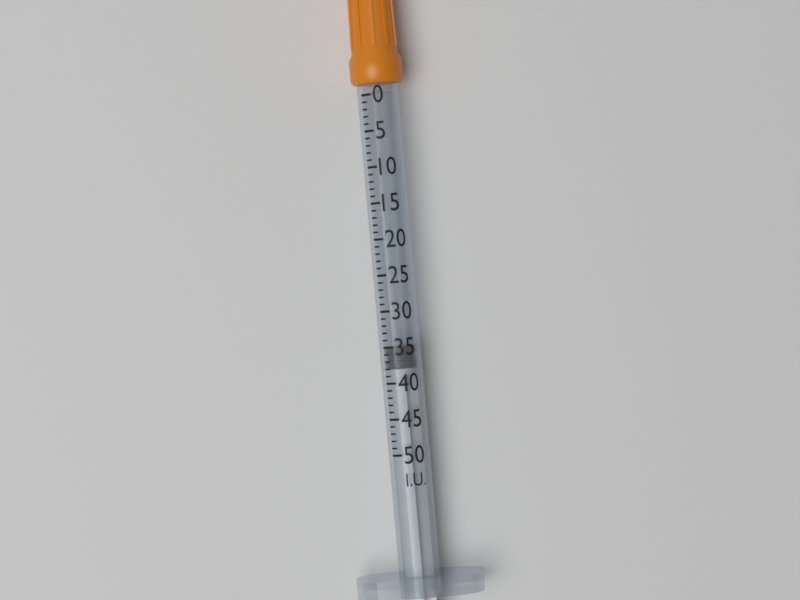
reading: 35 I.U.
